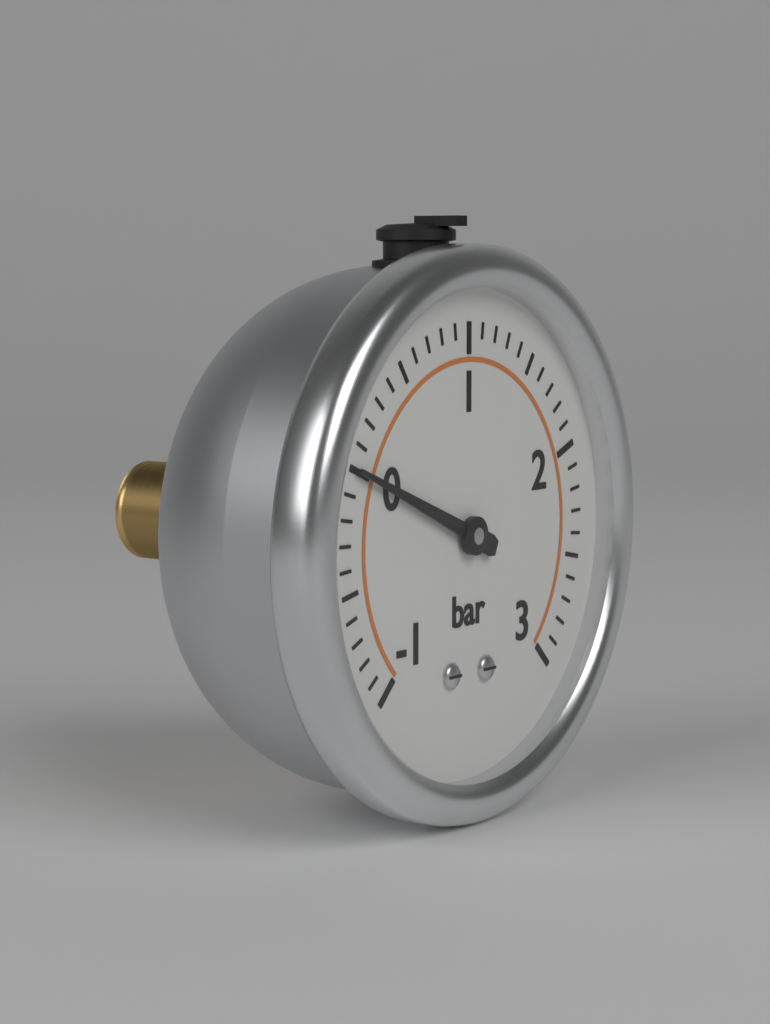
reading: 0.0 bar
